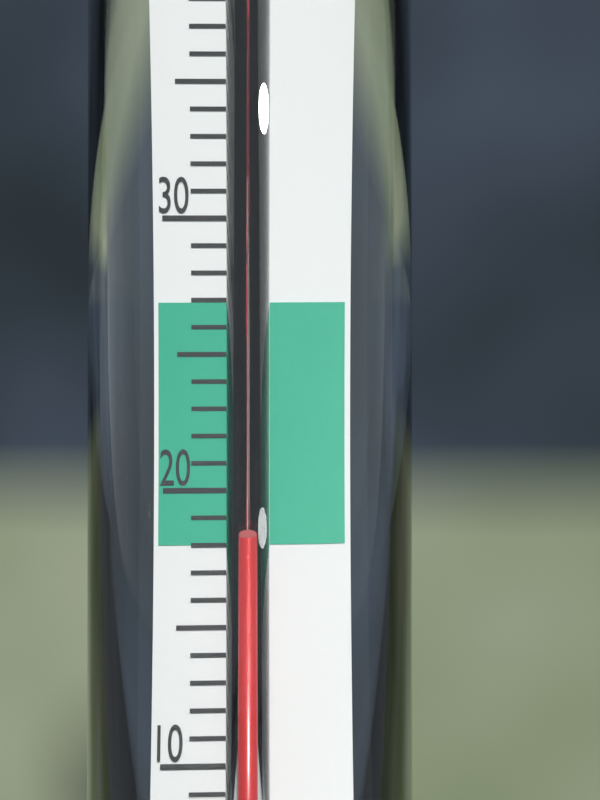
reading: 18 °C
